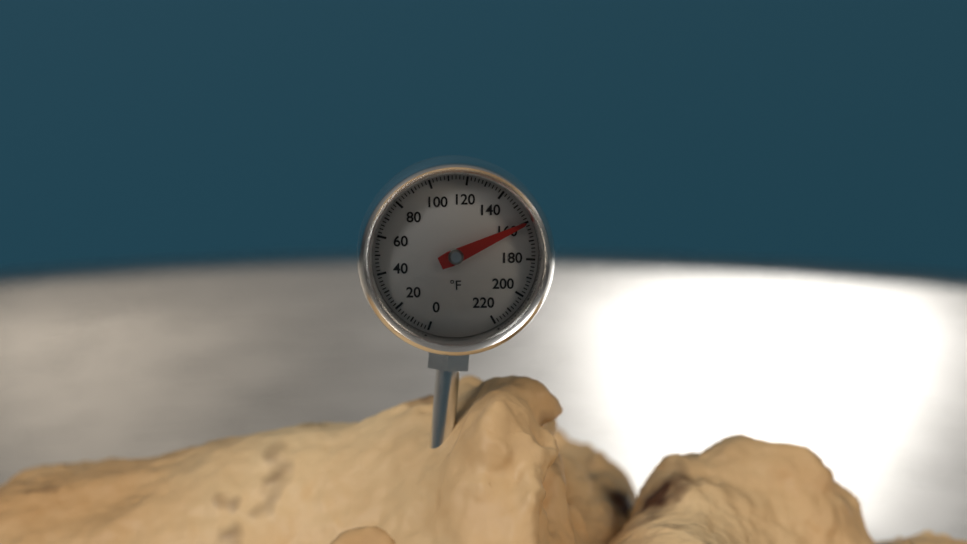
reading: 160 °F
